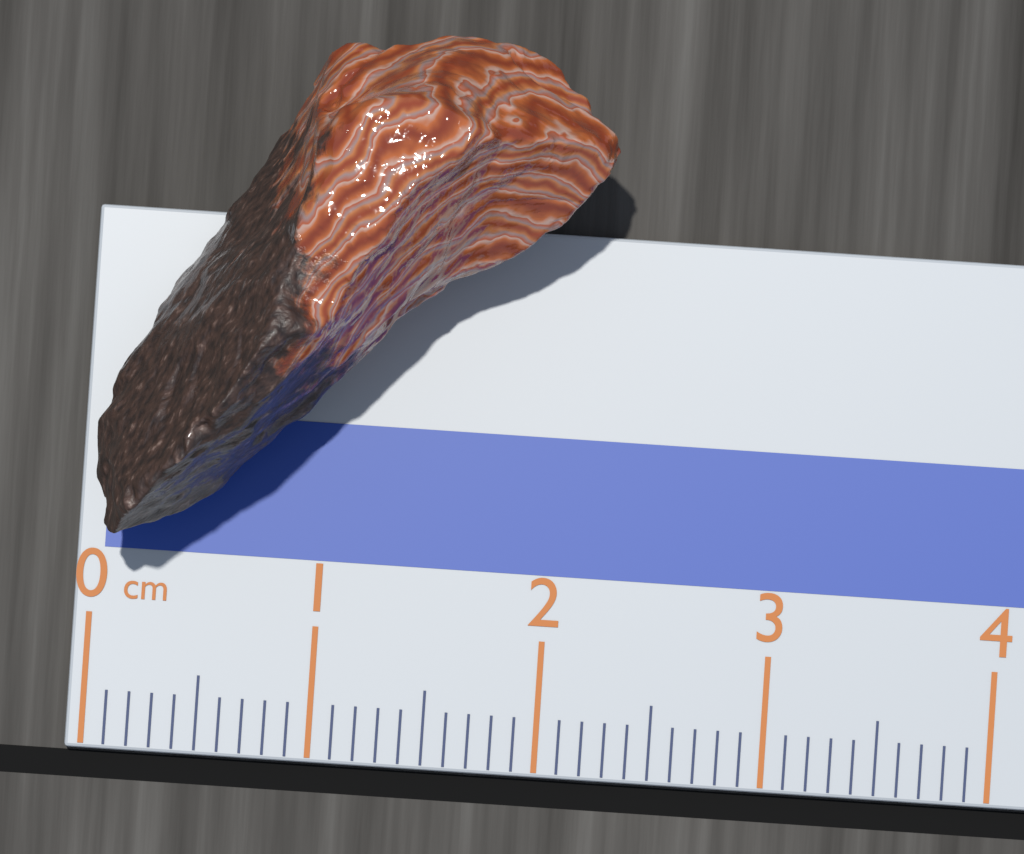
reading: 2.2 cm
